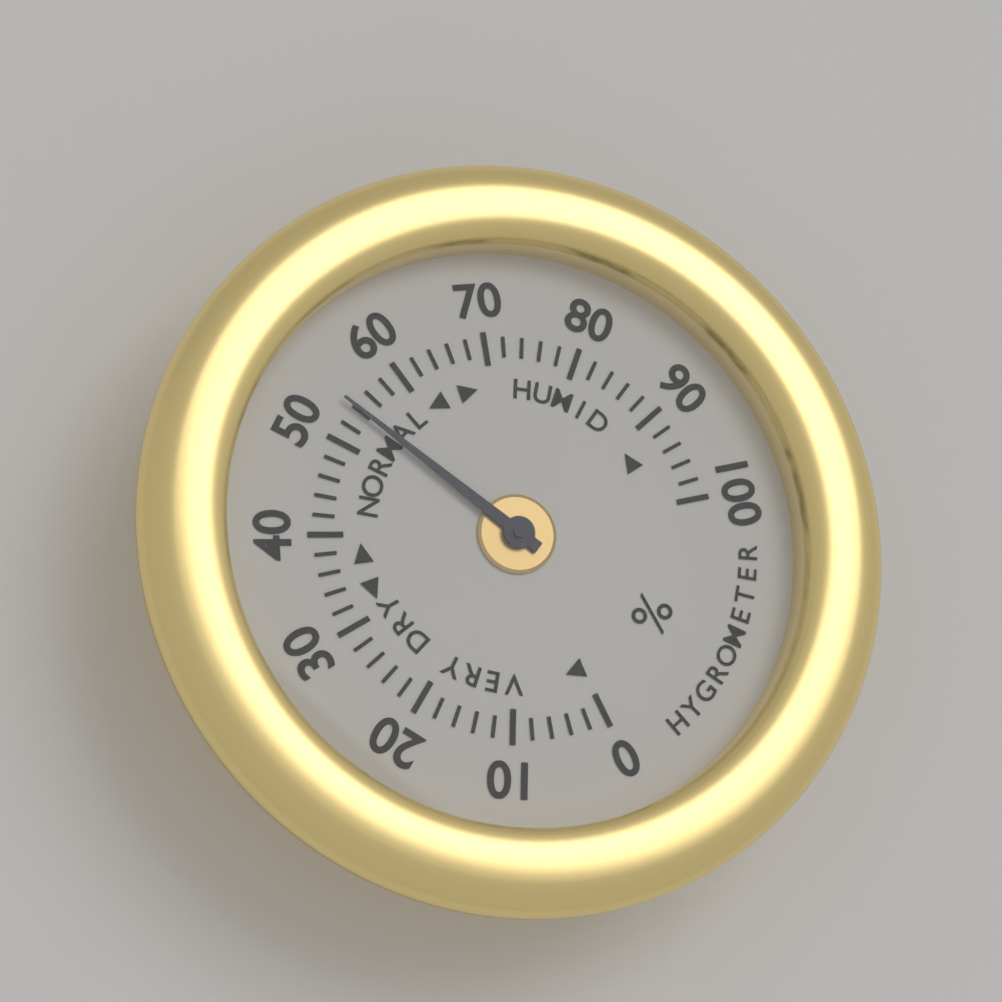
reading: 54 %
